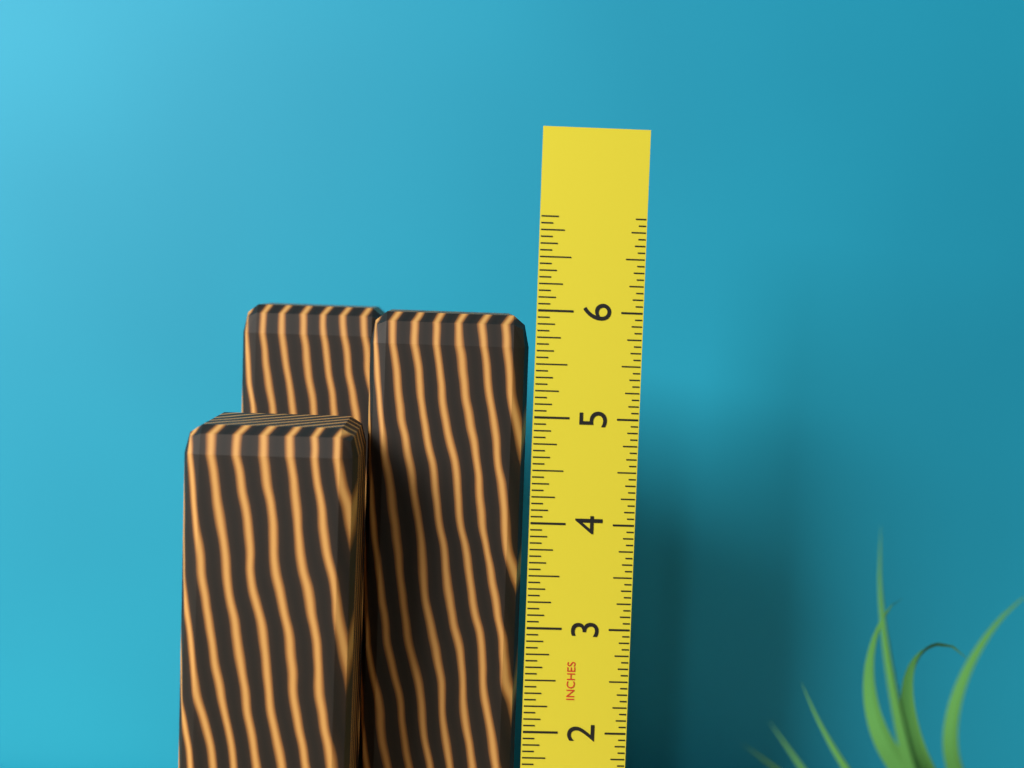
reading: 5.9375 in
